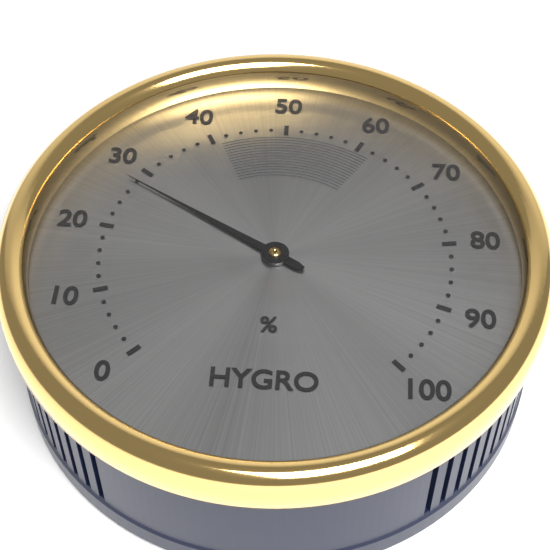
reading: 28 %
